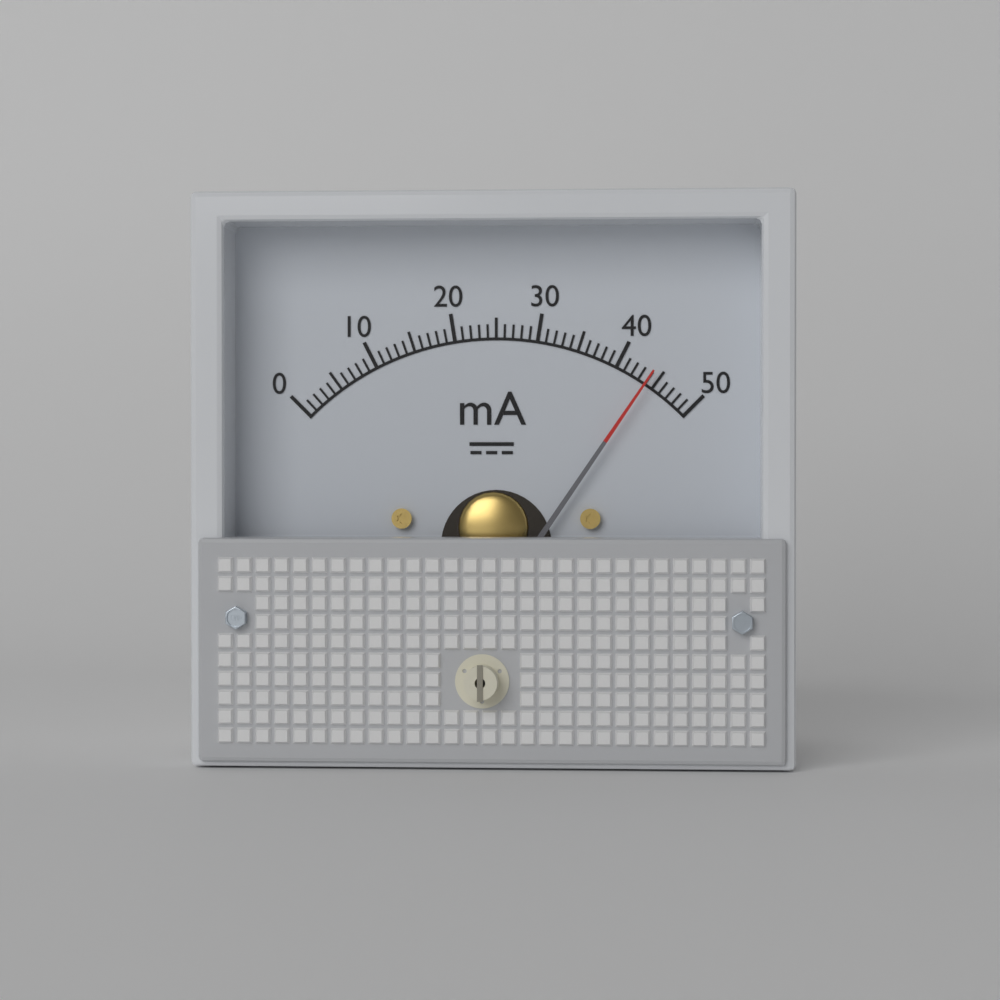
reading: 44 mA
